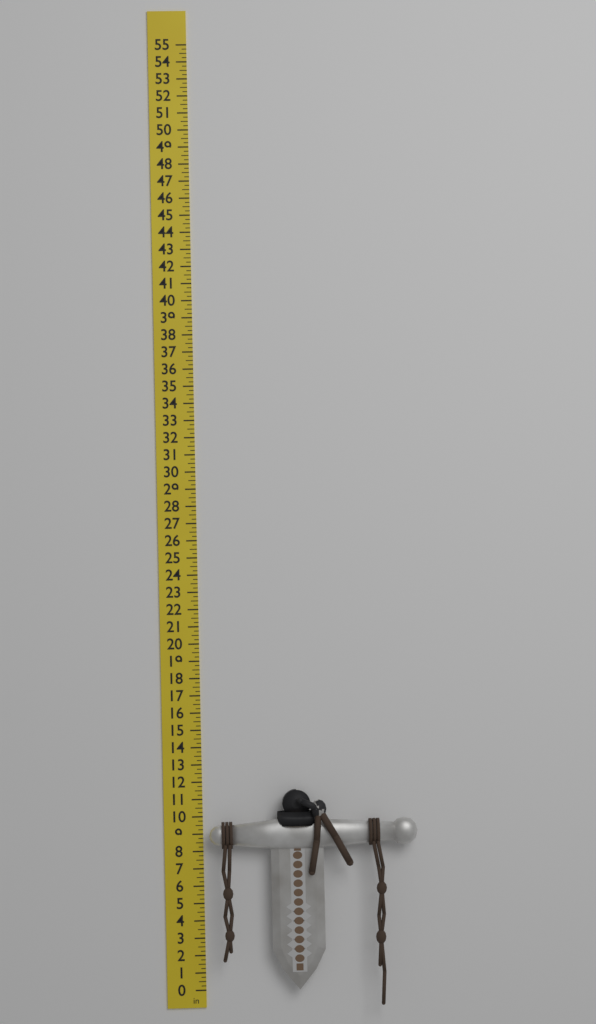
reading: 11.50 in
